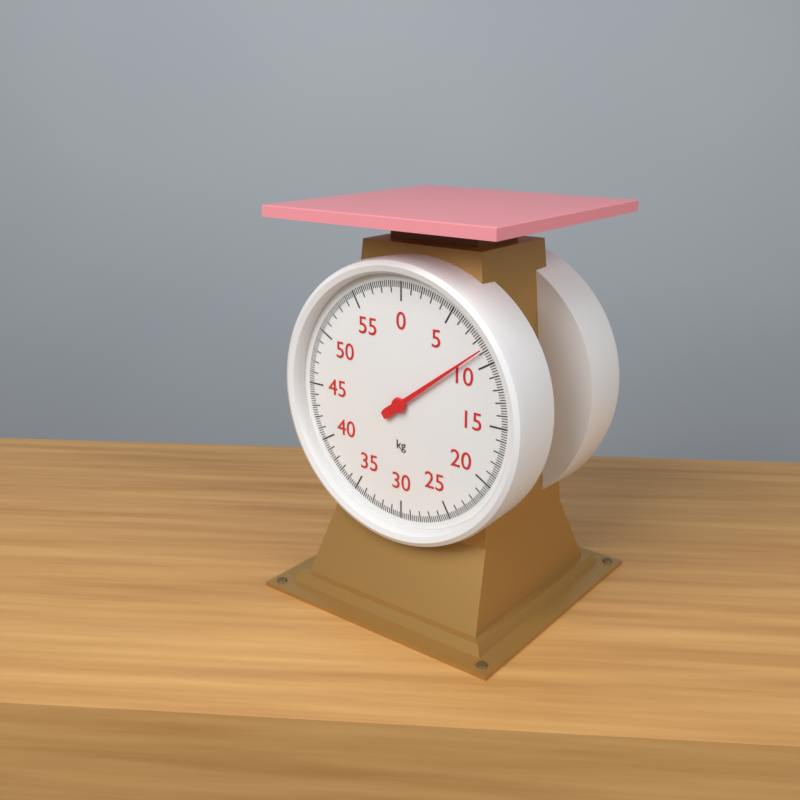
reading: 8.8 kg
